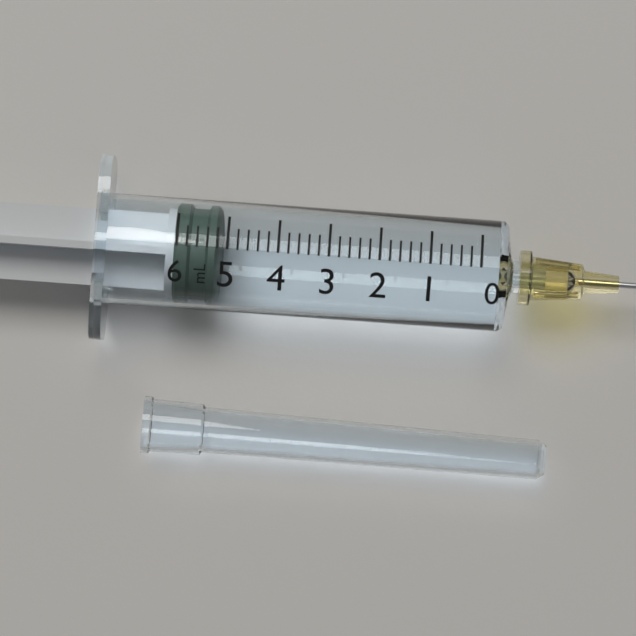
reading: 5.2 ml
